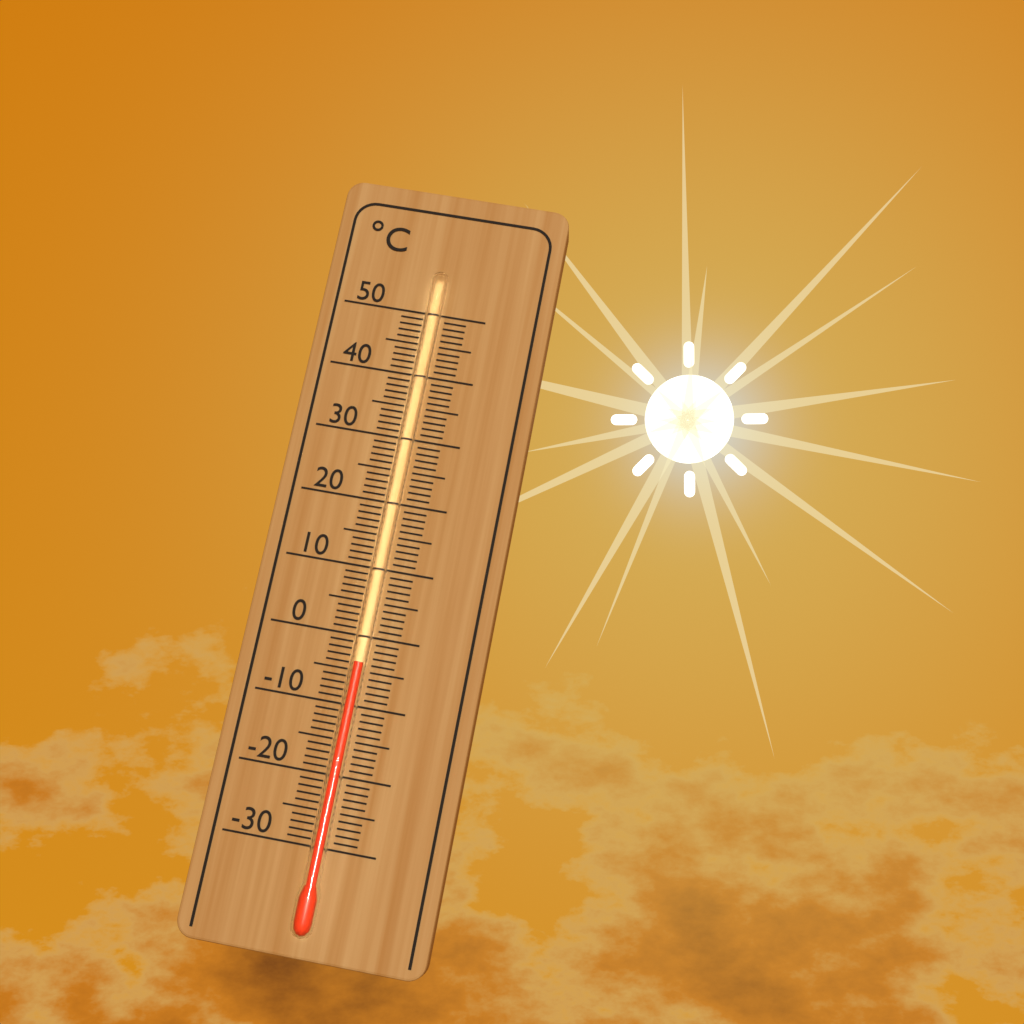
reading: -4 °C
